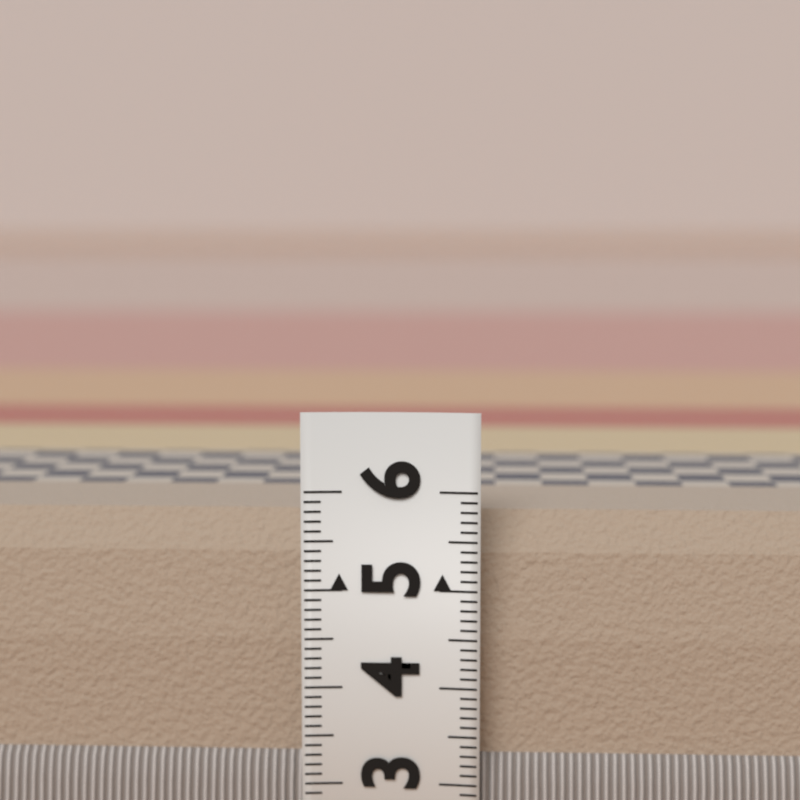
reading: 5.9 (no unit)
